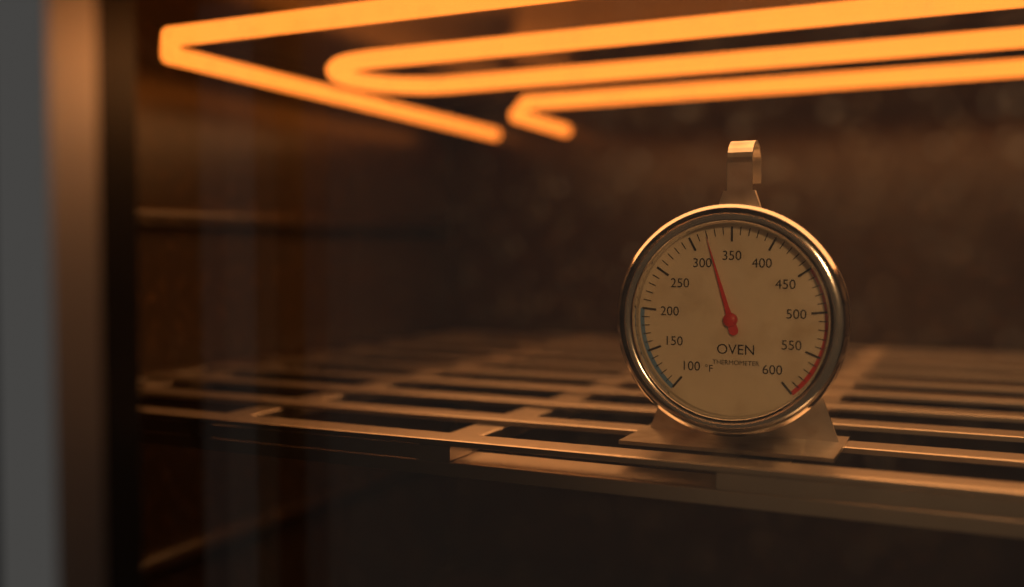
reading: 320 °F
